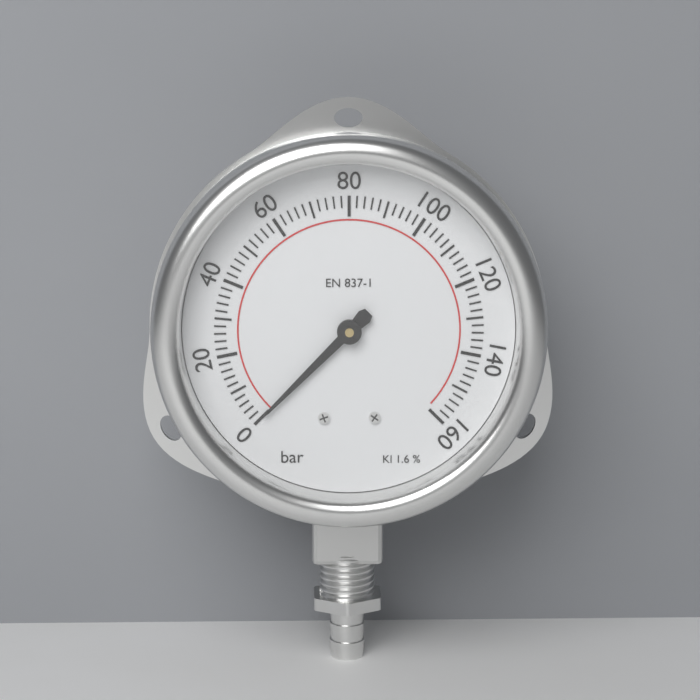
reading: 0 bar
